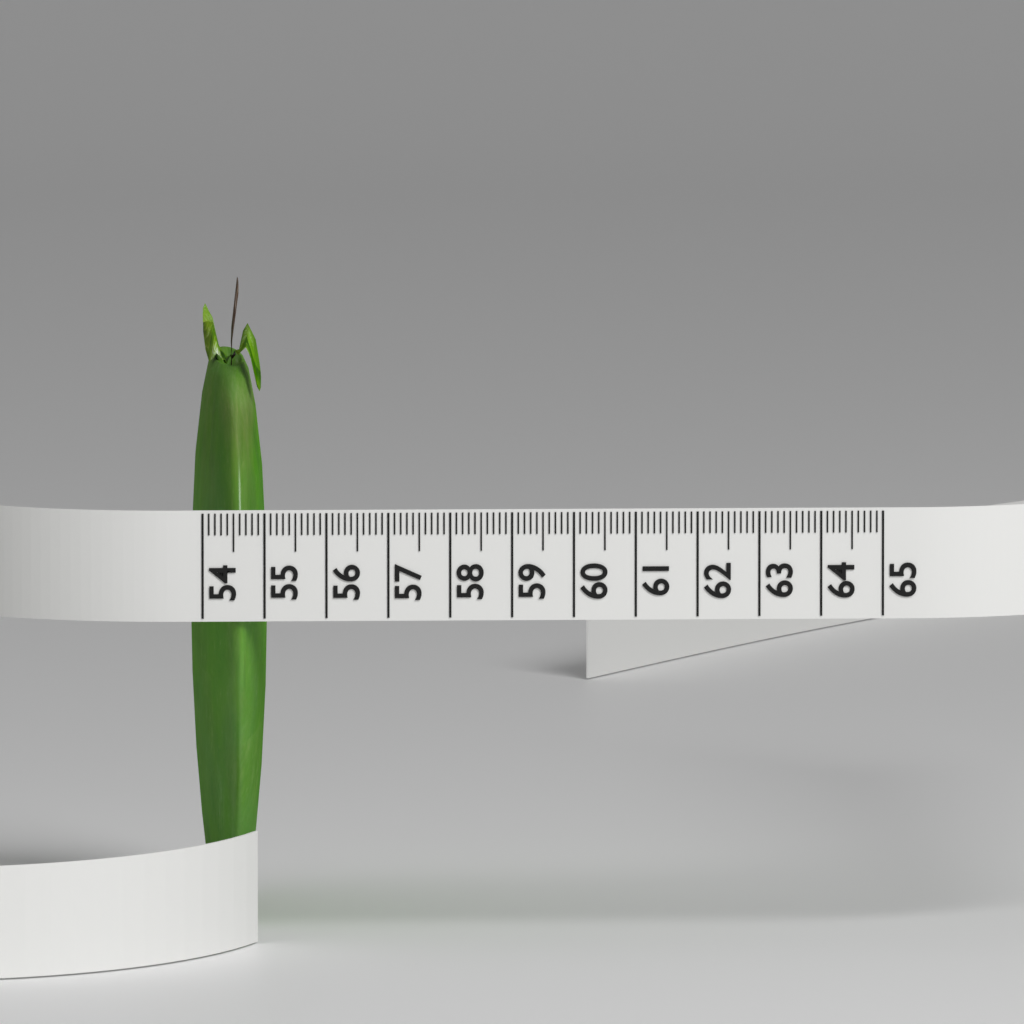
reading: 55.2 (no unit)
